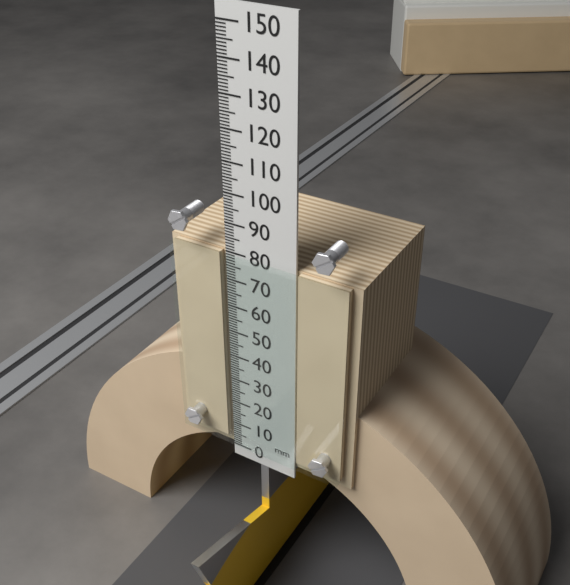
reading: 80 mm
